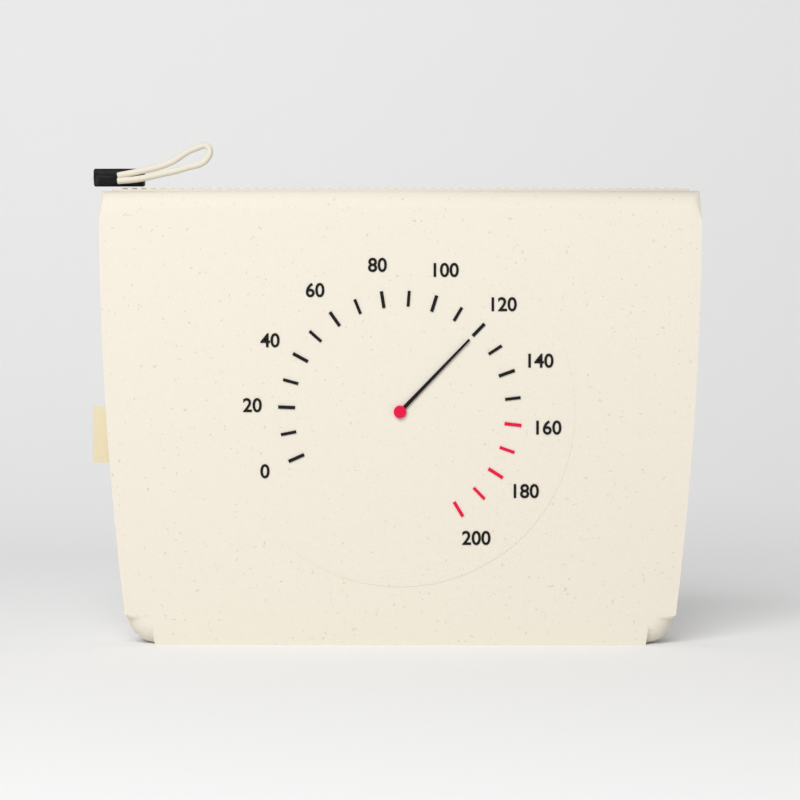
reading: 120 (no unit)
